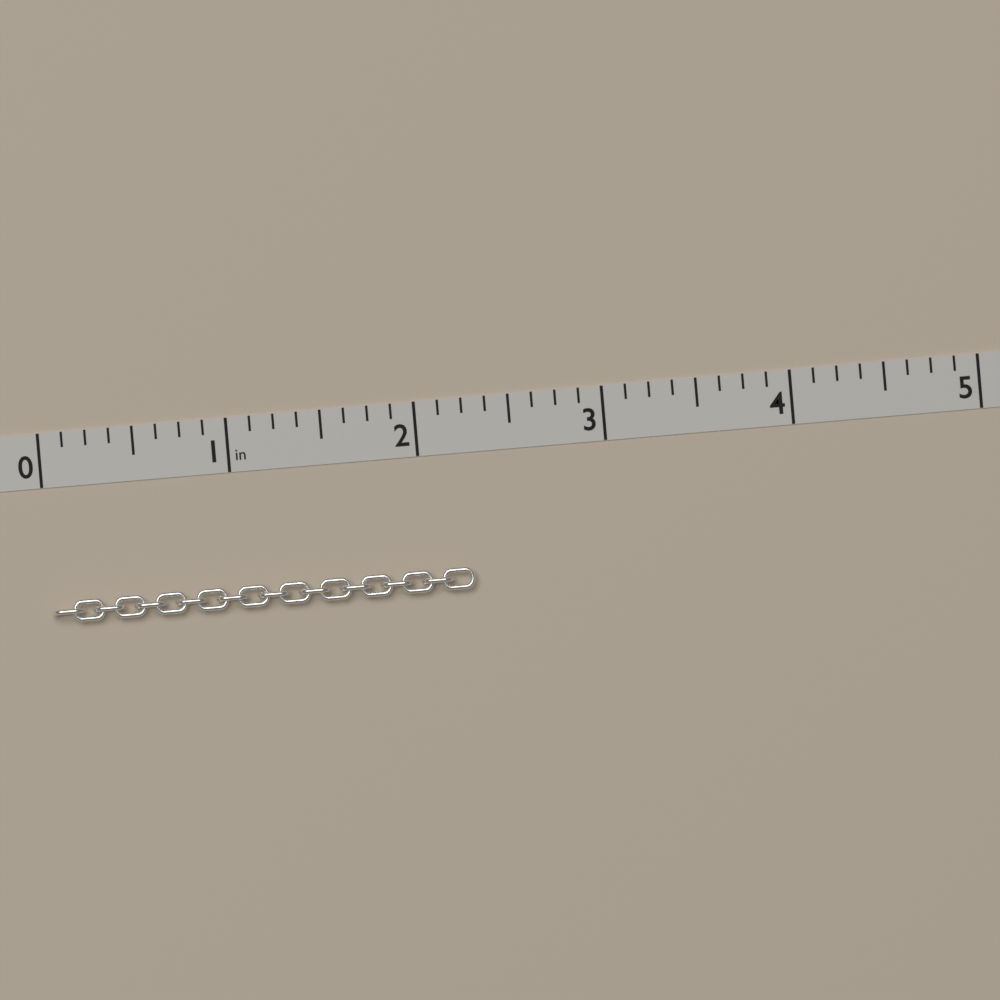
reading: 2.250 in
